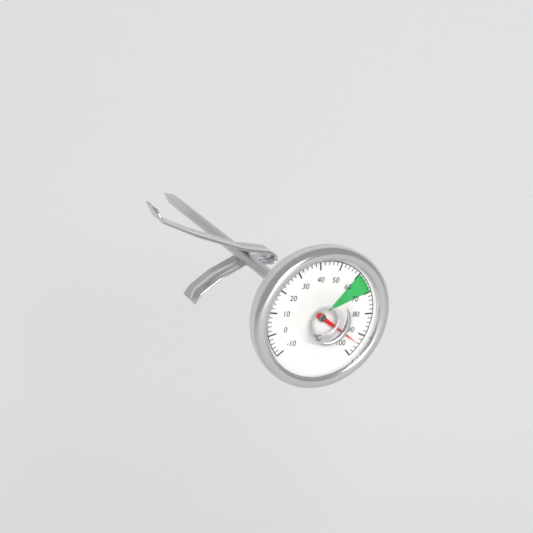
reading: 94 °C
